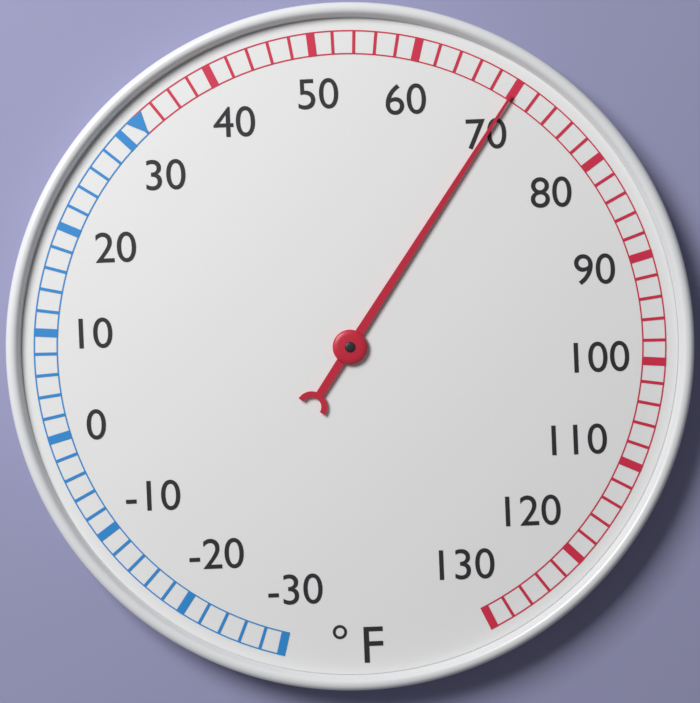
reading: 70 °F
